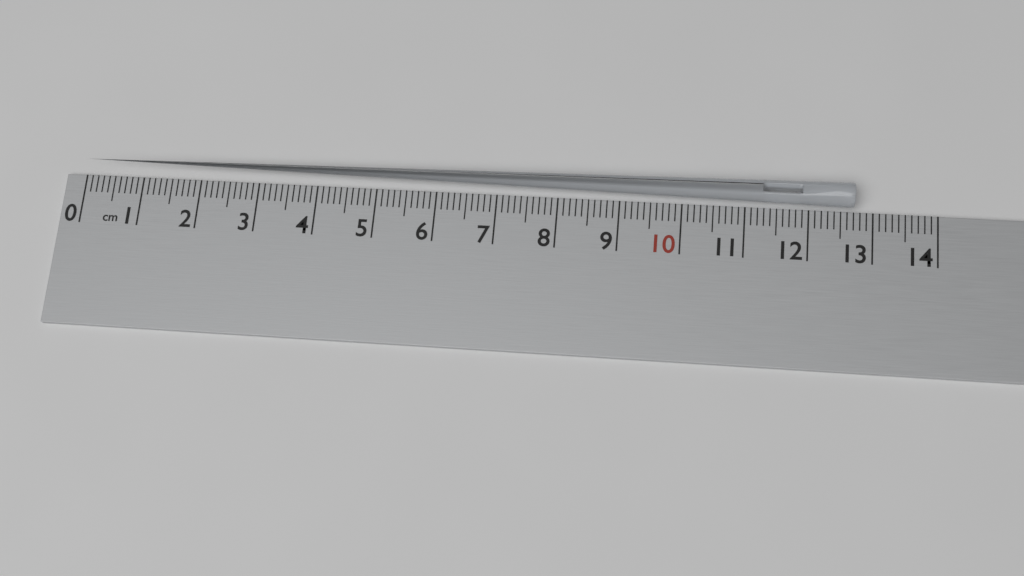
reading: 12.7 cm
